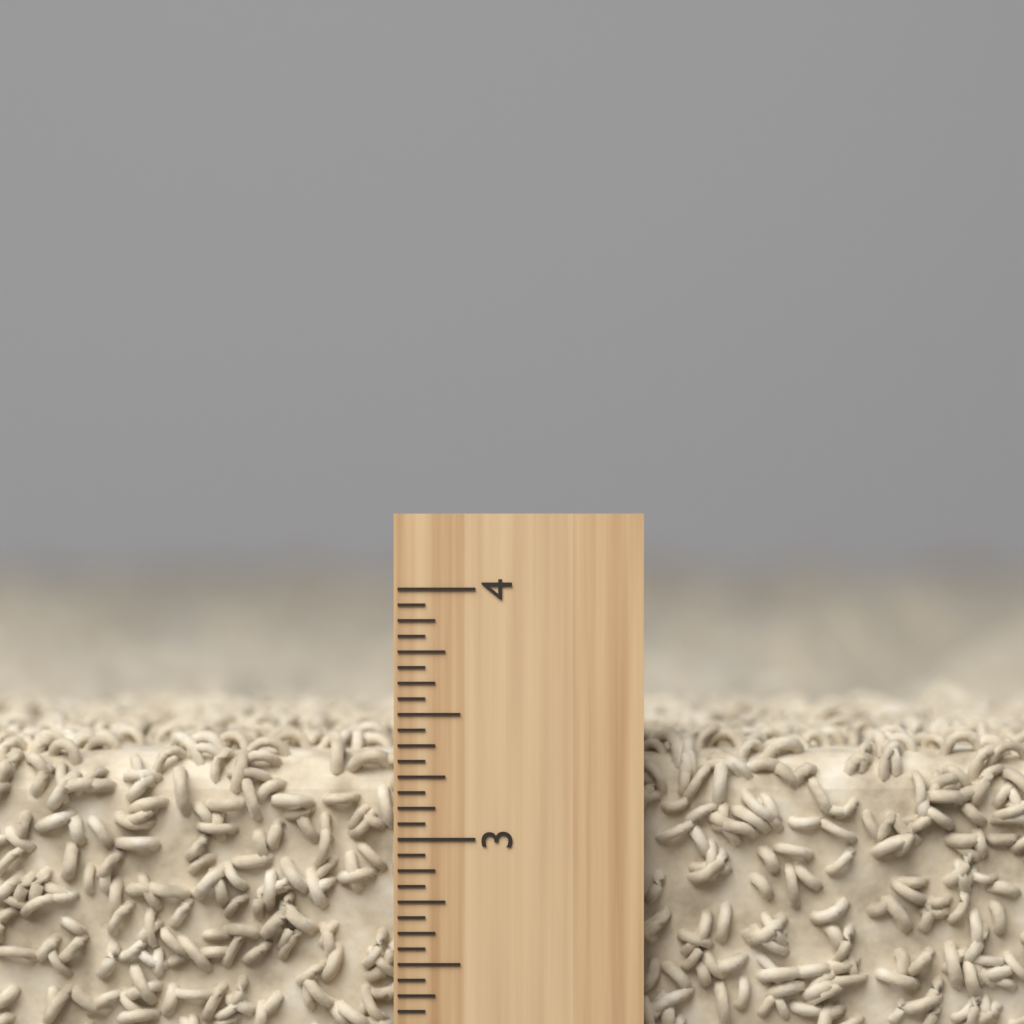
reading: 3.4375 inch
